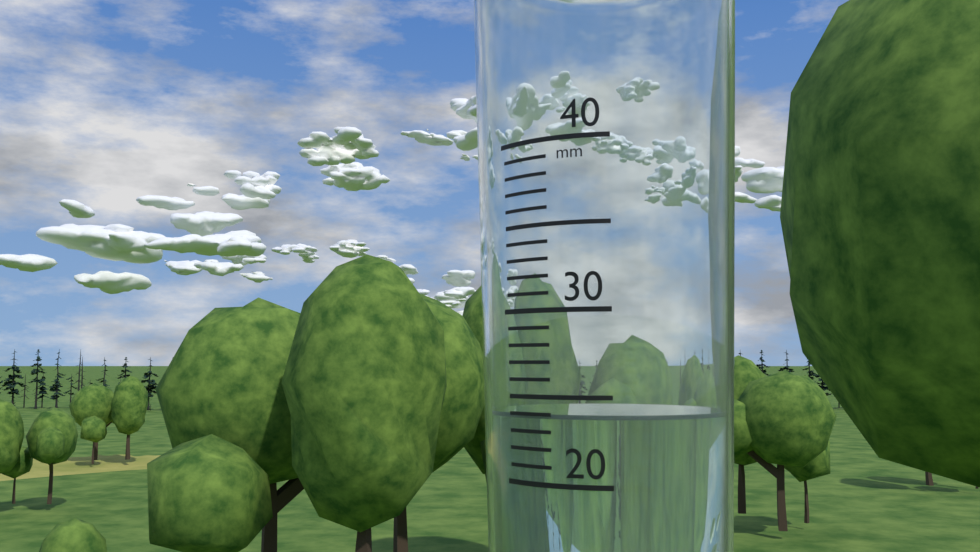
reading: 24 mm
